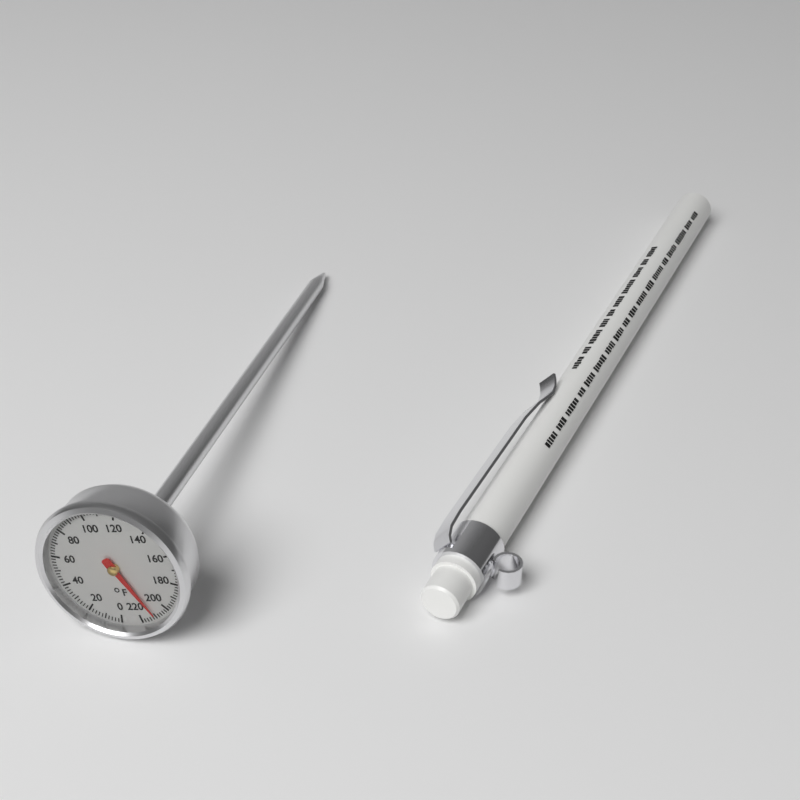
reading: 210 °F
